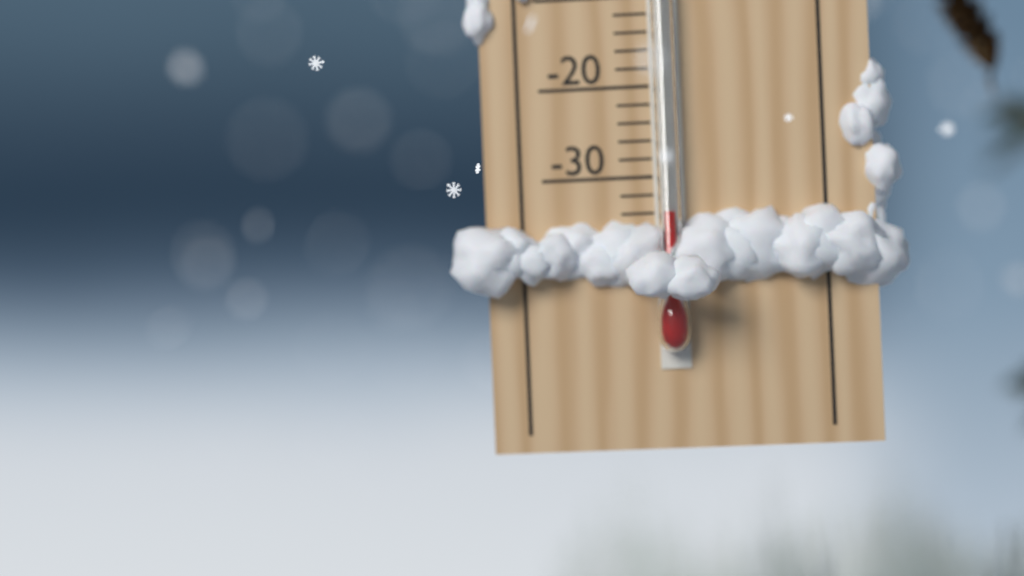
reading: -34 °C
